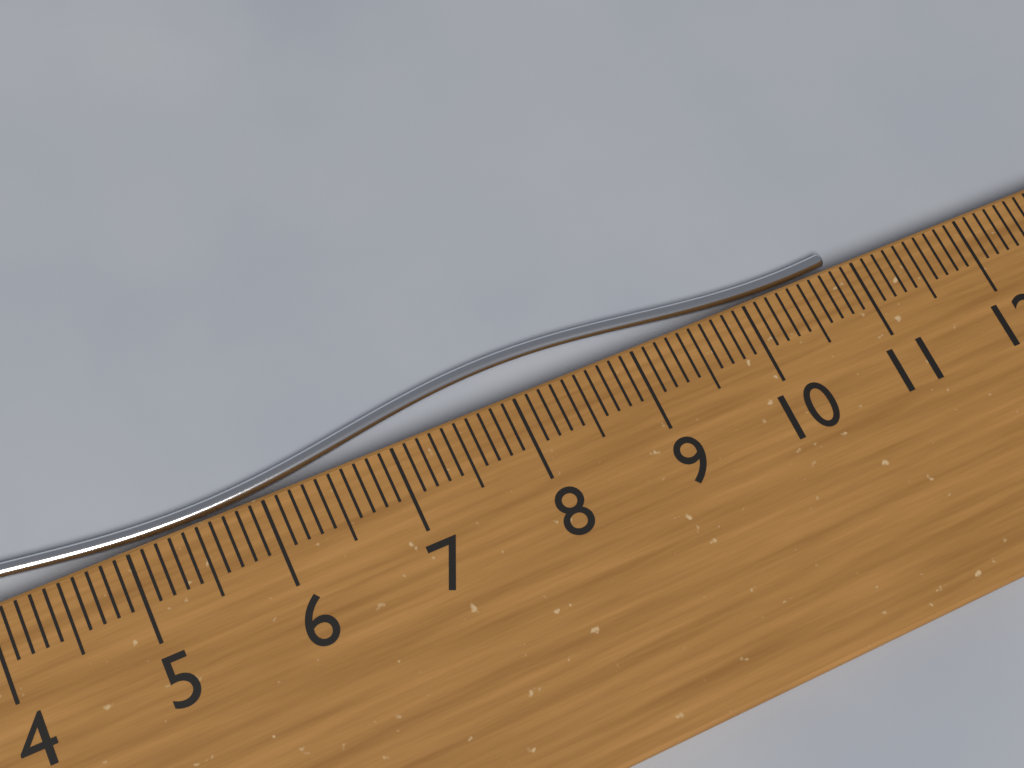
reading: 10.9 cm
